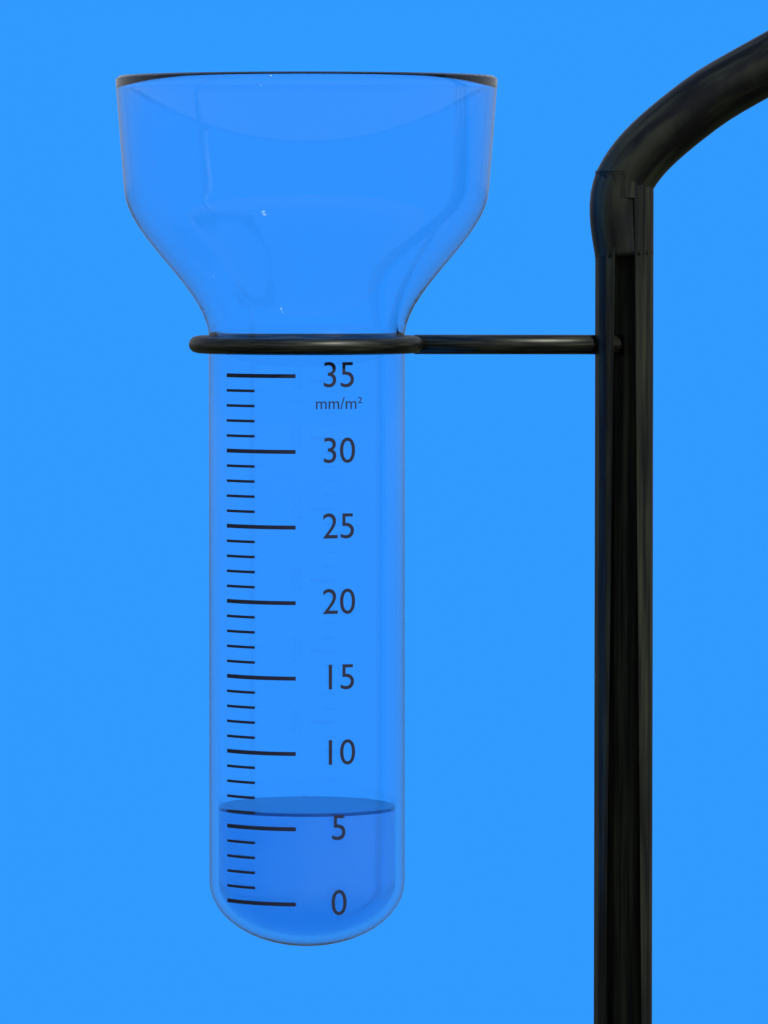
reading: 6 mm/m²
